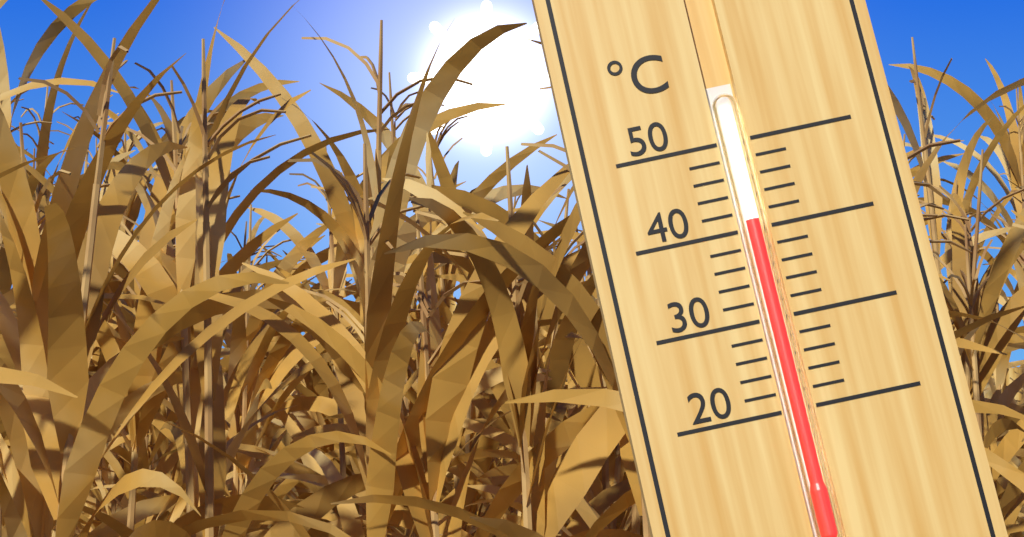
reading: 41 °C
